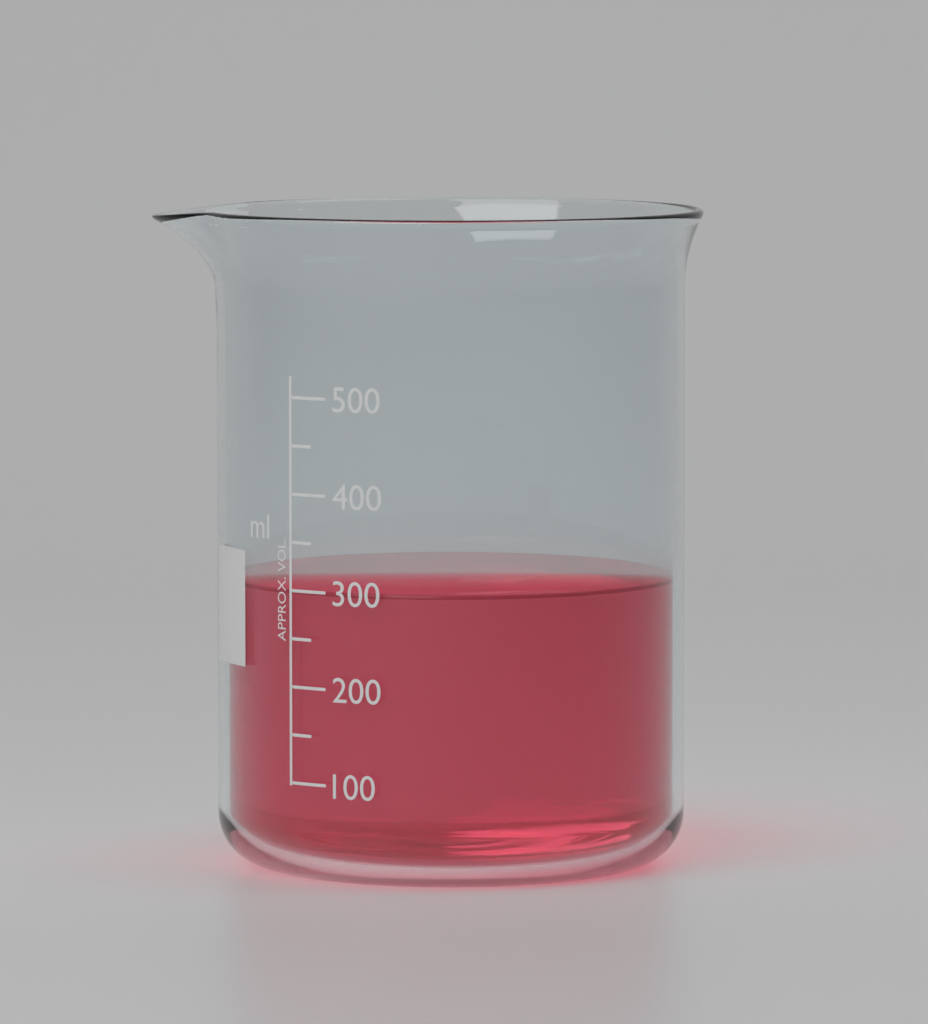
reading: 300 ml
